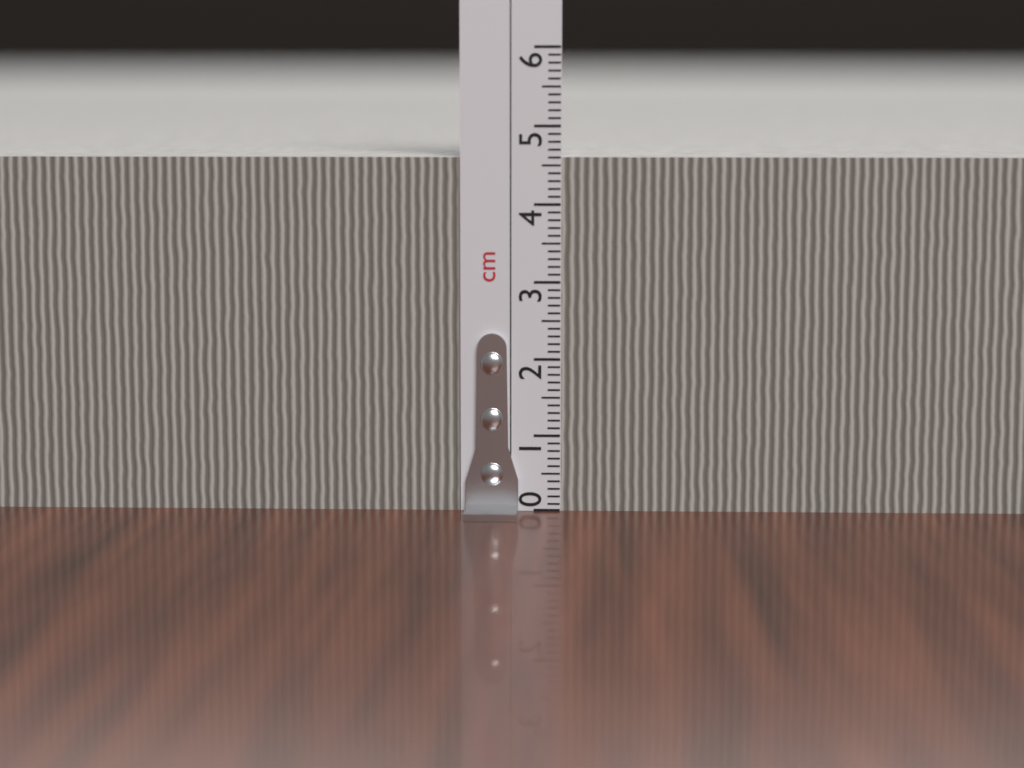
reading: 4.6 cm
